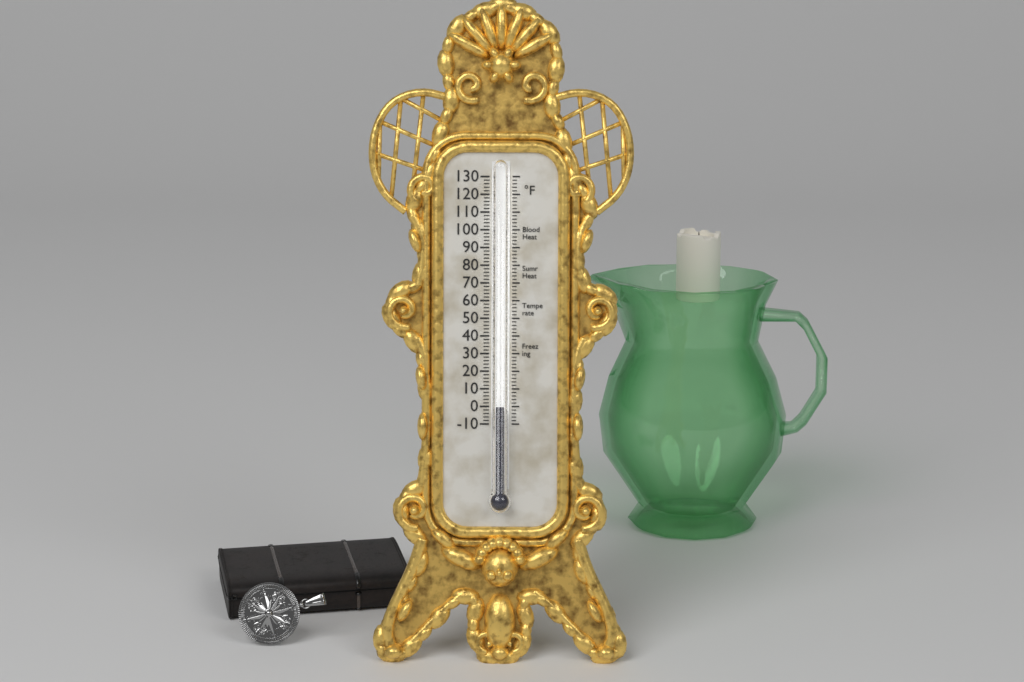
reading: 0 °F
